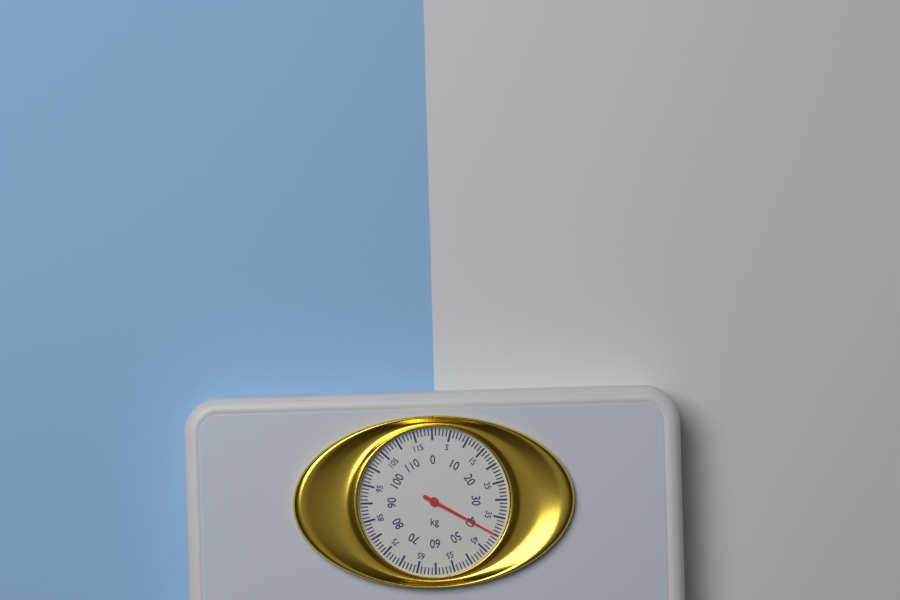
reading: 40 kg
